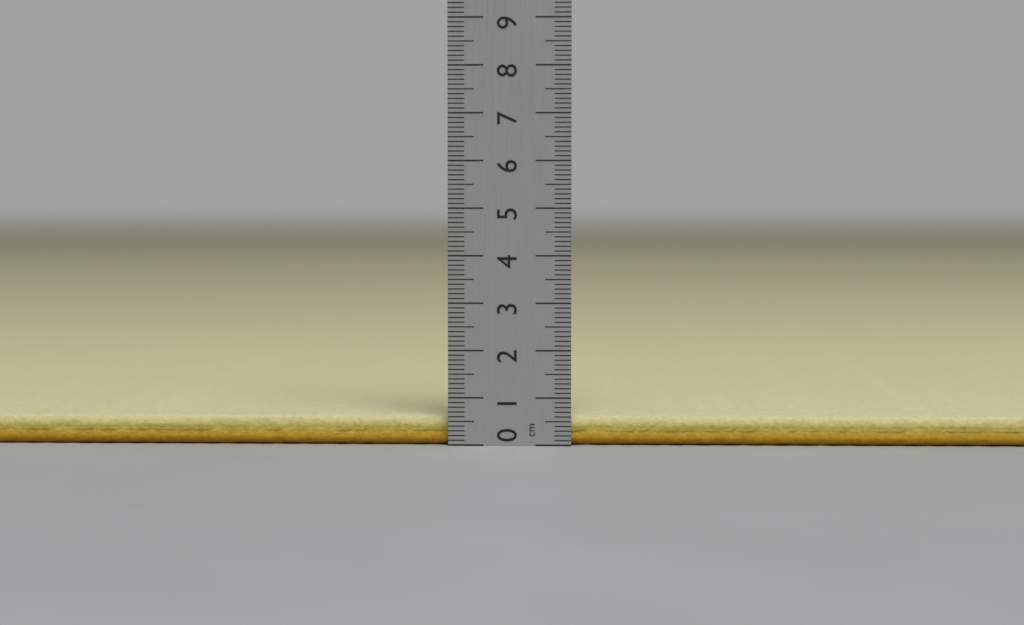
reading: 0.6 cm
